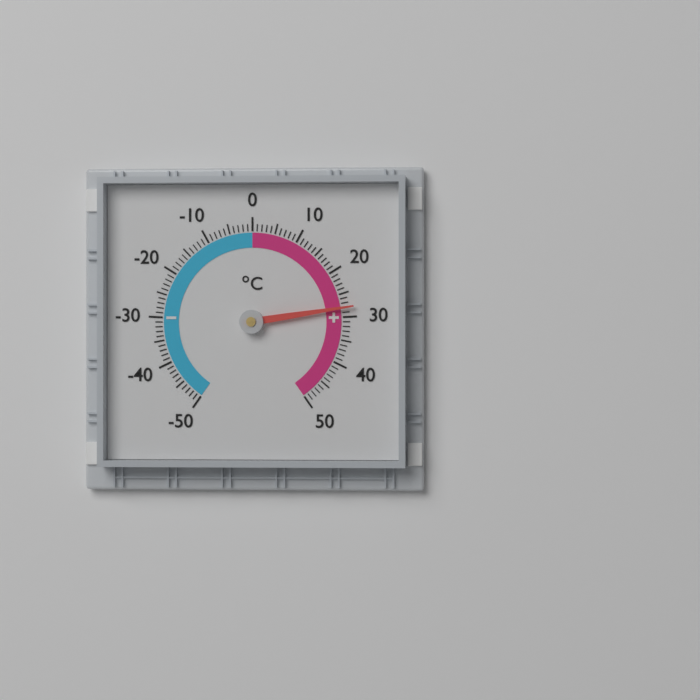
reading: 28 °C
